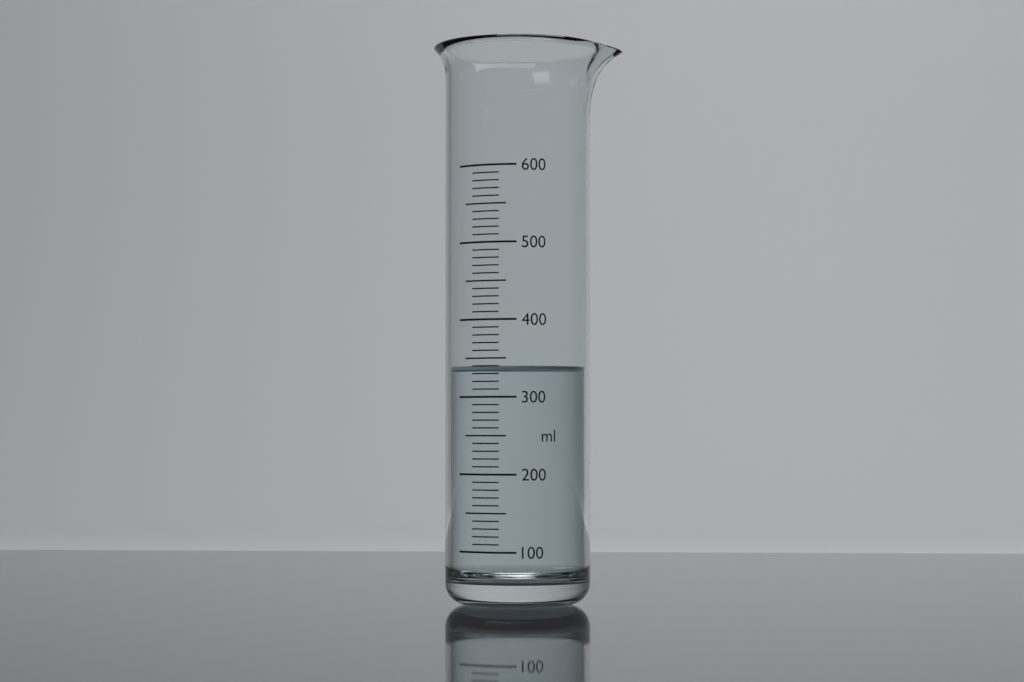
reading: 340 ml
